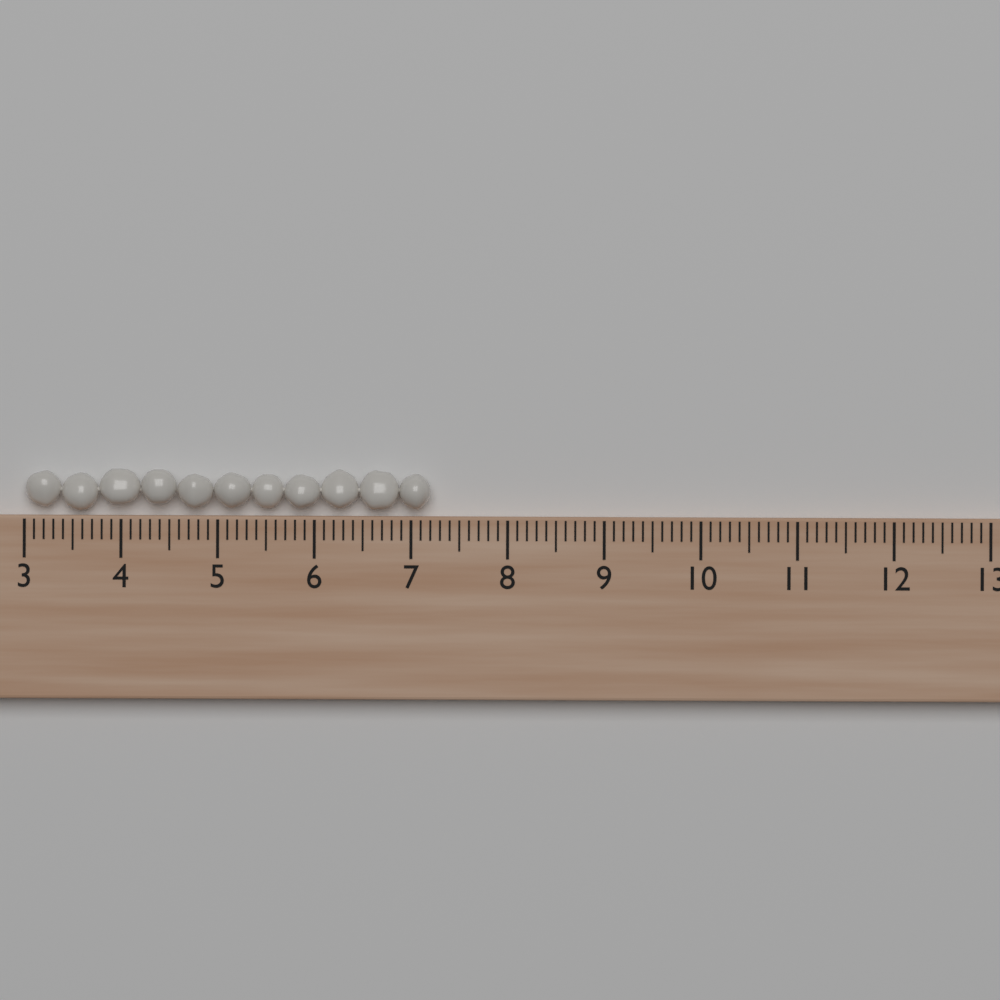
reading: 7.2 (no unit)
